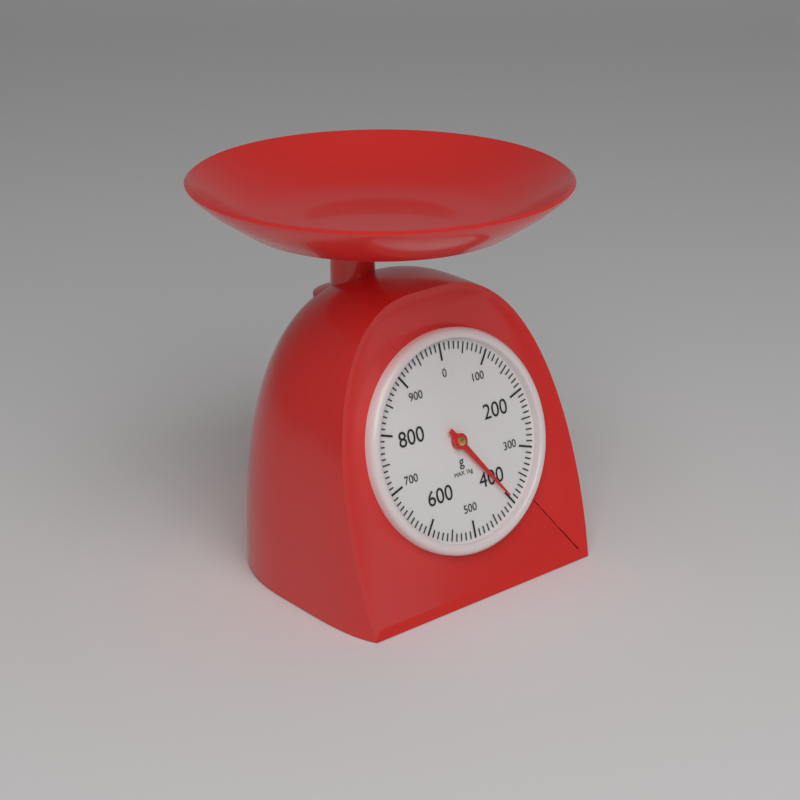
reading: 400 g
